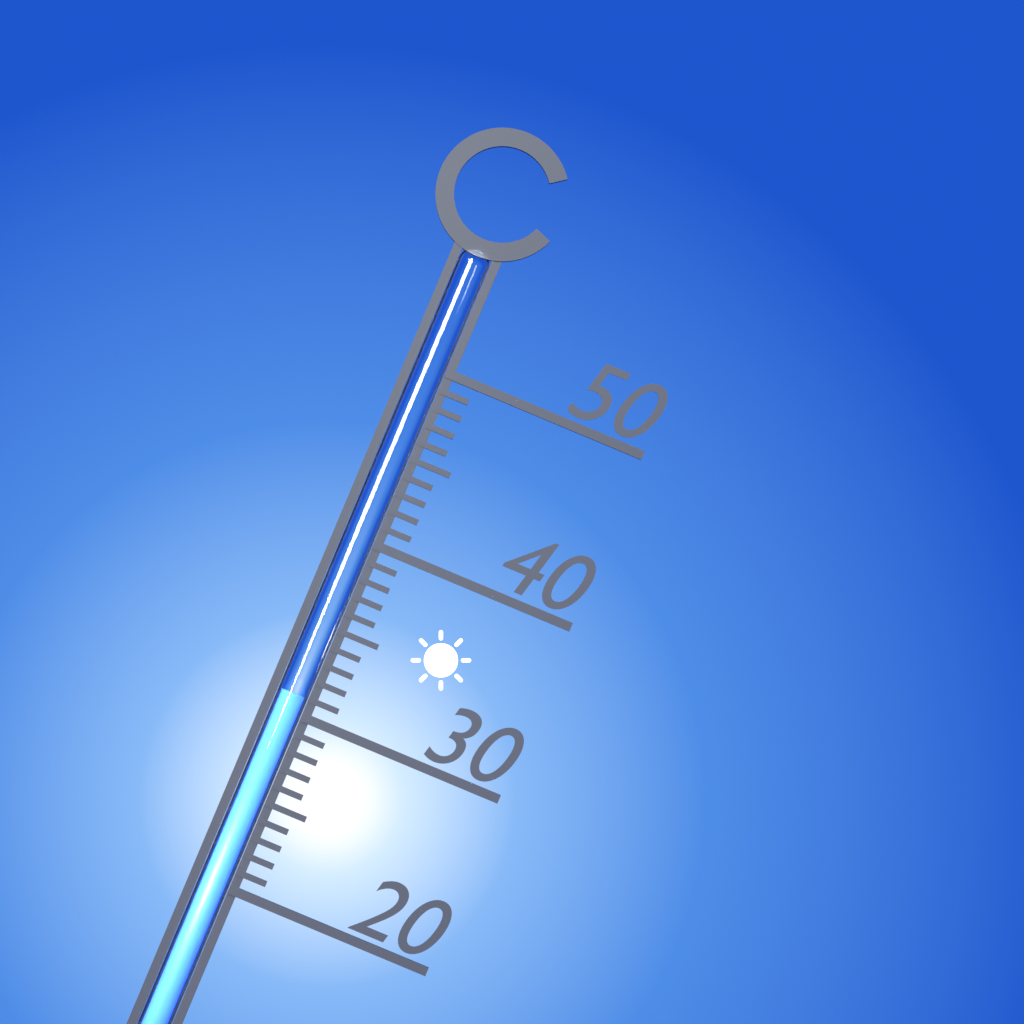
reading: 31 °C
